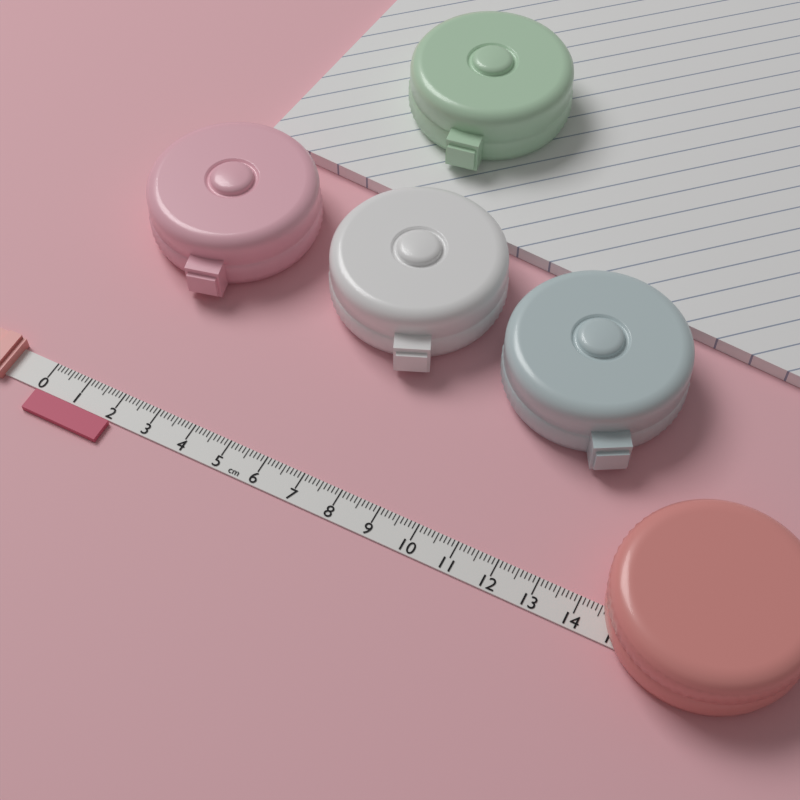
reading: 2.1 cm
